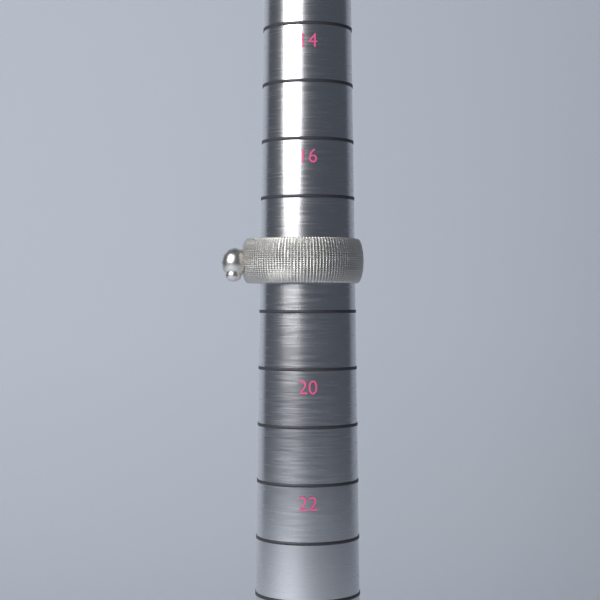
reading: 18.5 (no unit)
